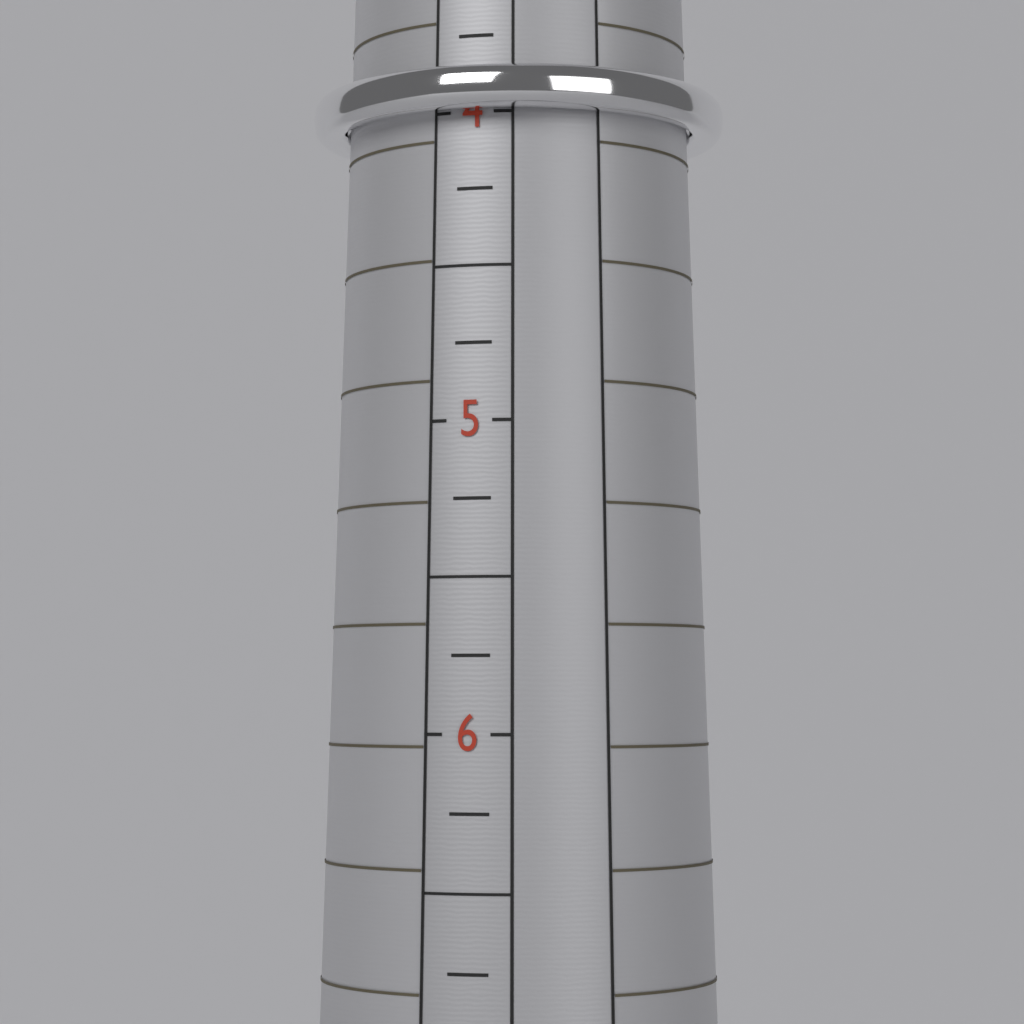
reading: 4.00 (no unit)
